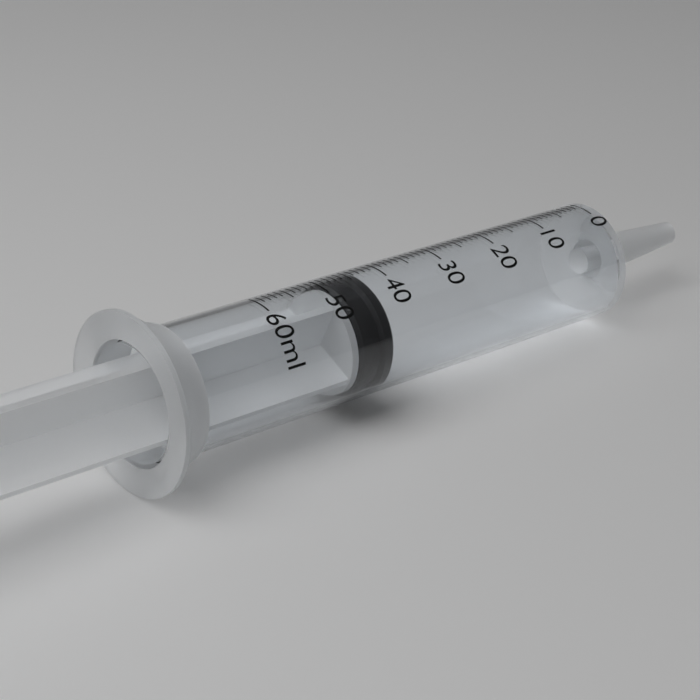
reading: 43 ml
